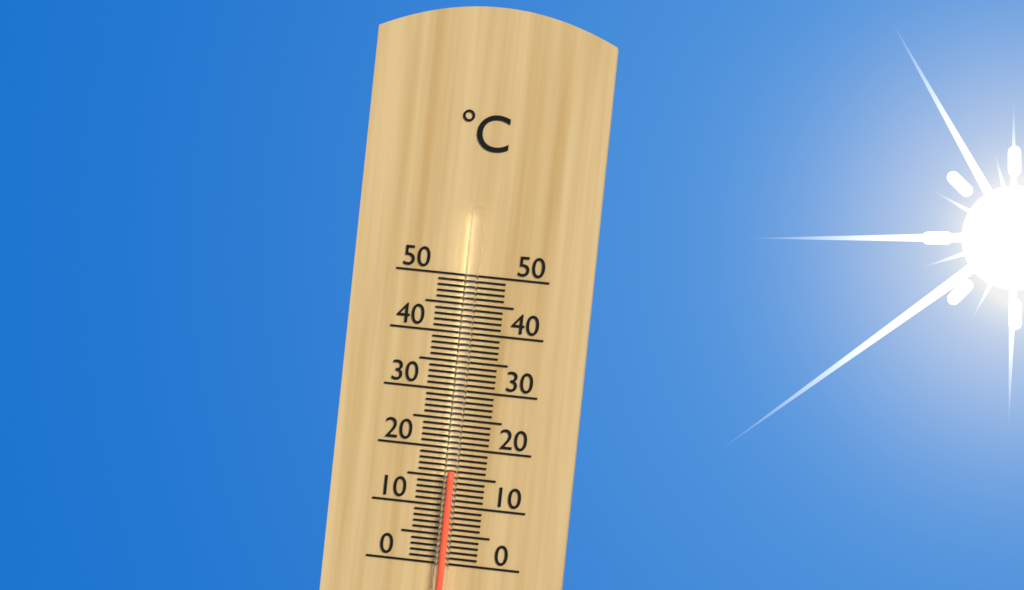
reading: 16 °C
